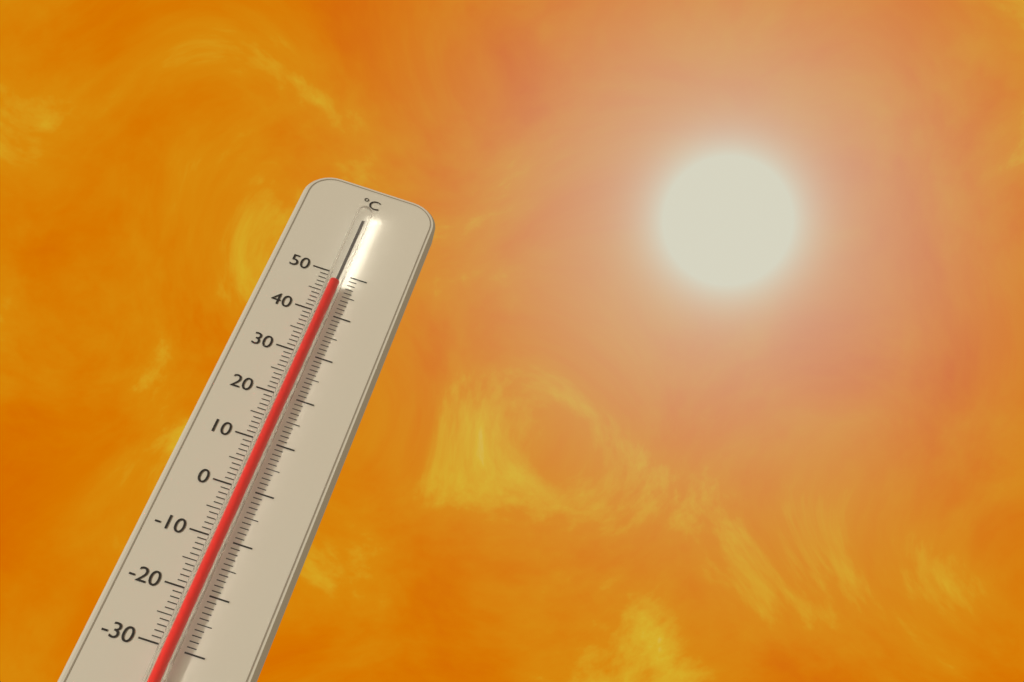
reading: 46 °C
